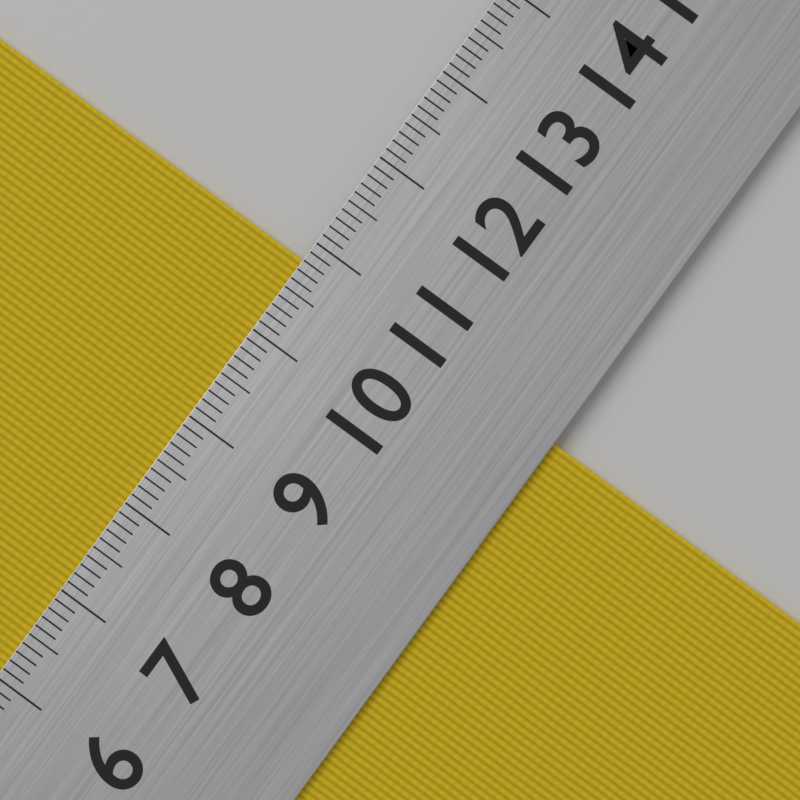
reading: 10.8 cm
